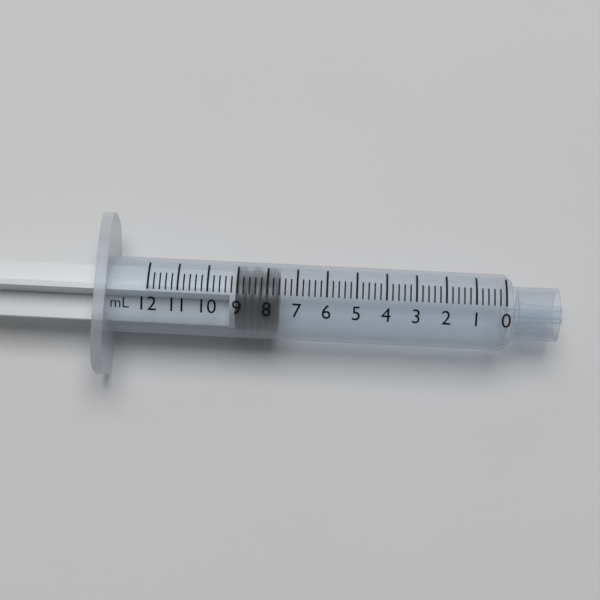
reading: 7.6 mL
